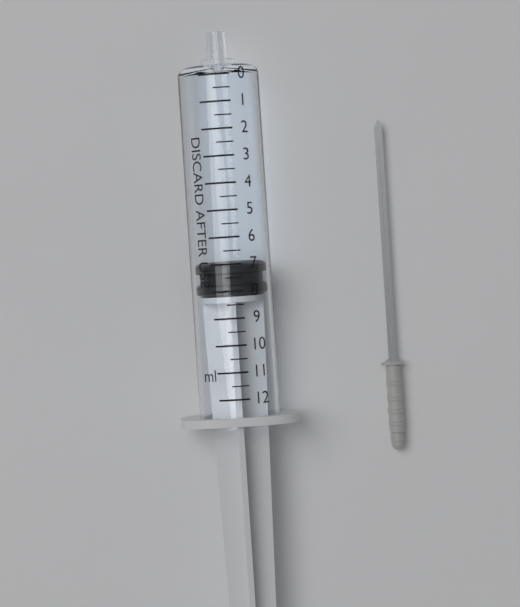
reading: 7.0 ml
